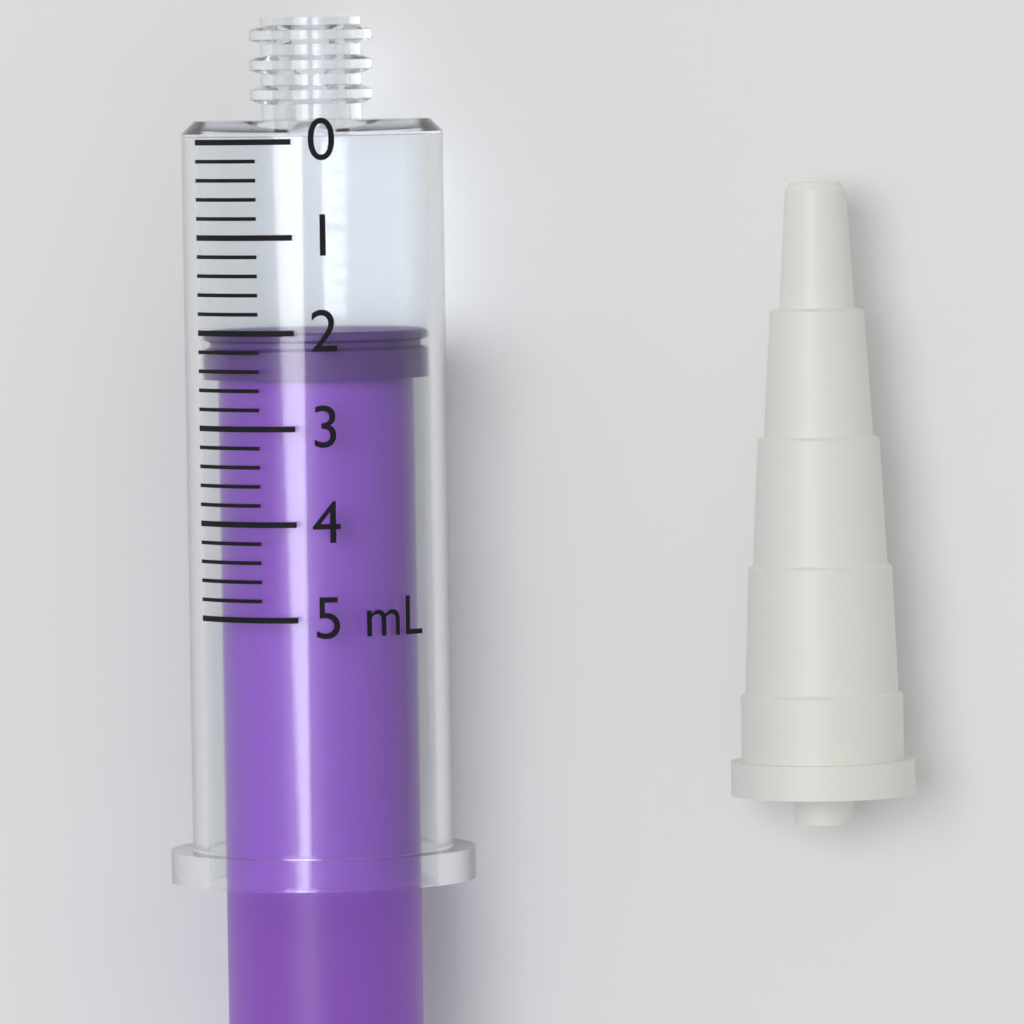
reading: 2.0 mL
